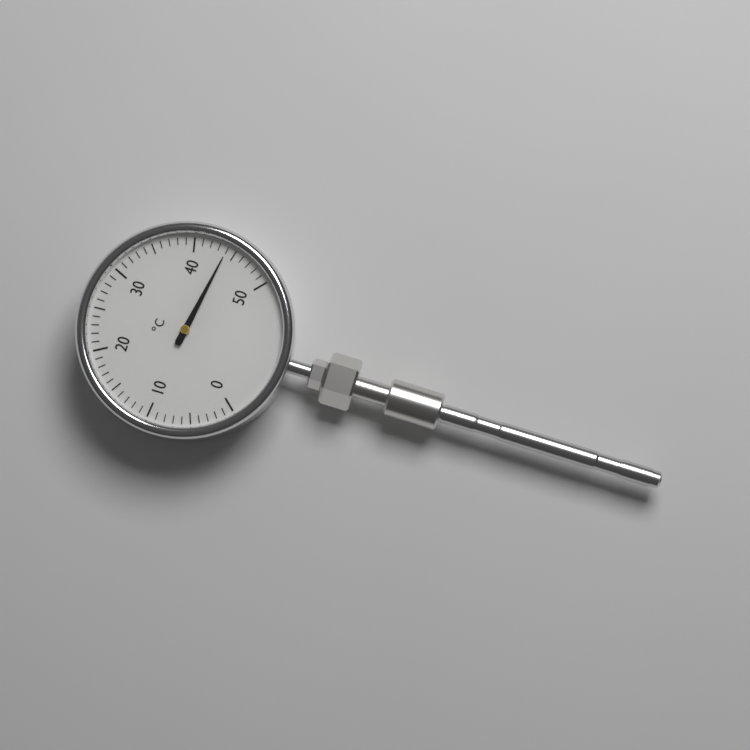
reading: 44 °C
